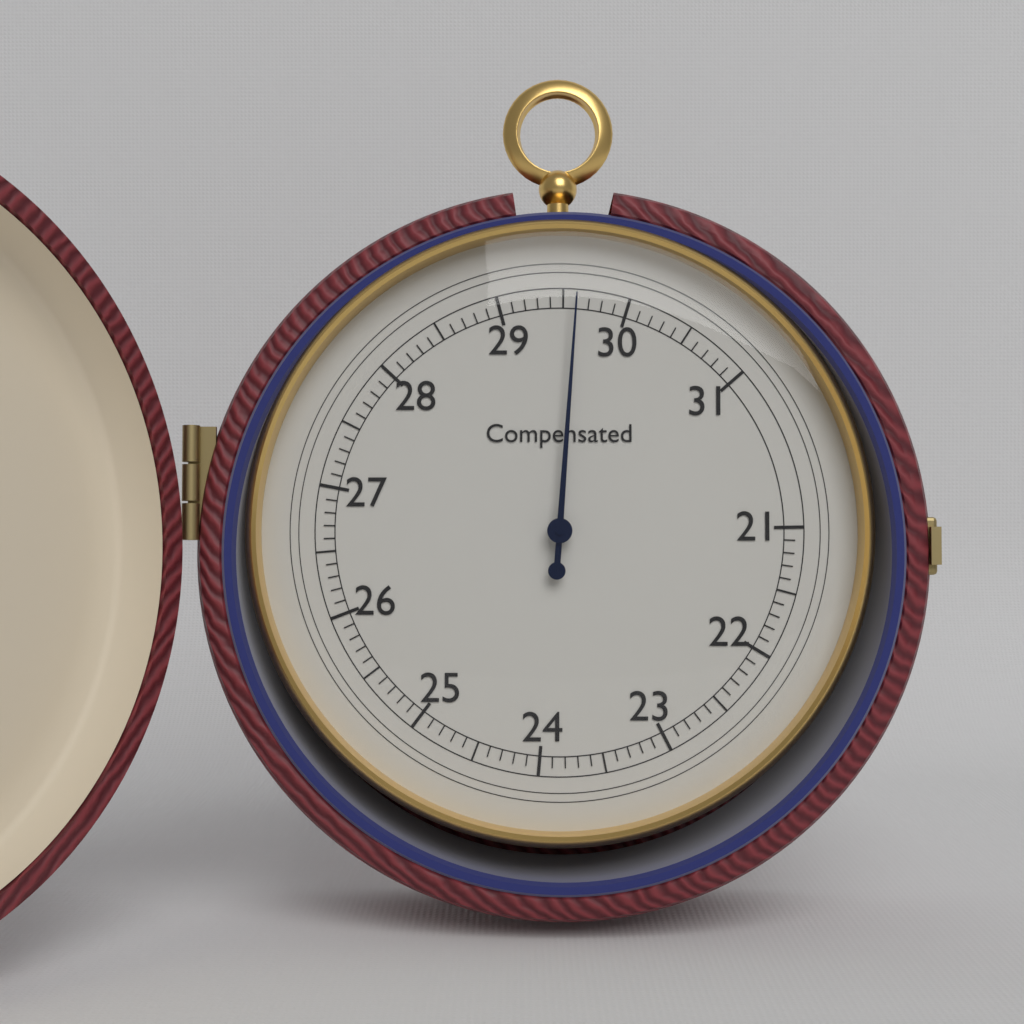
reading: 29.6 (no unit)
